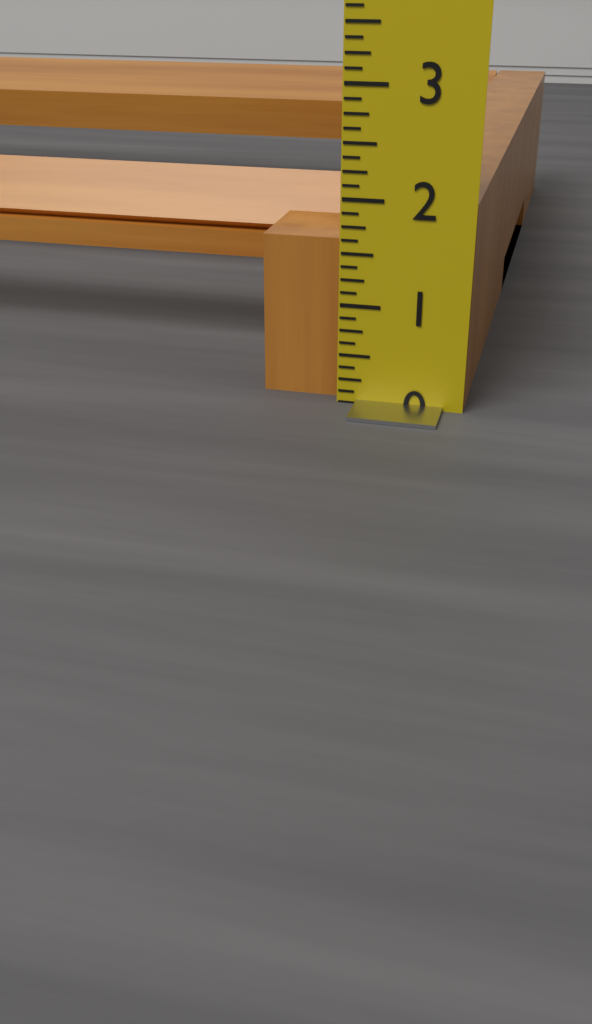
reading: 2.000 in
